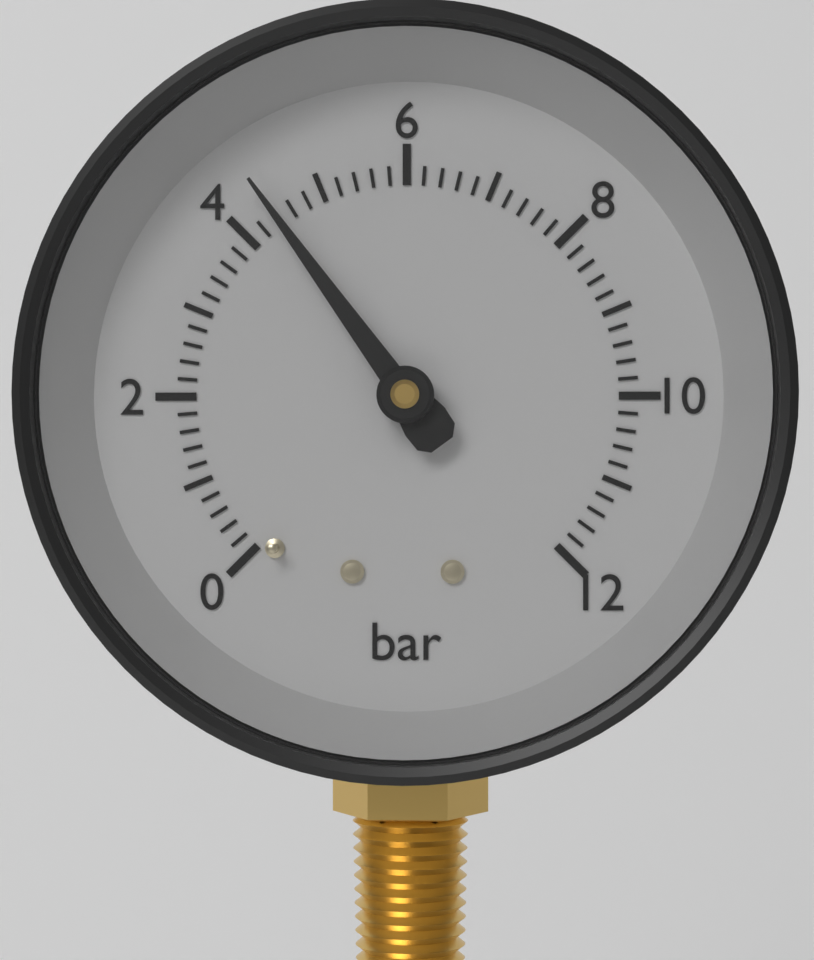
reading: 4.4 bar
